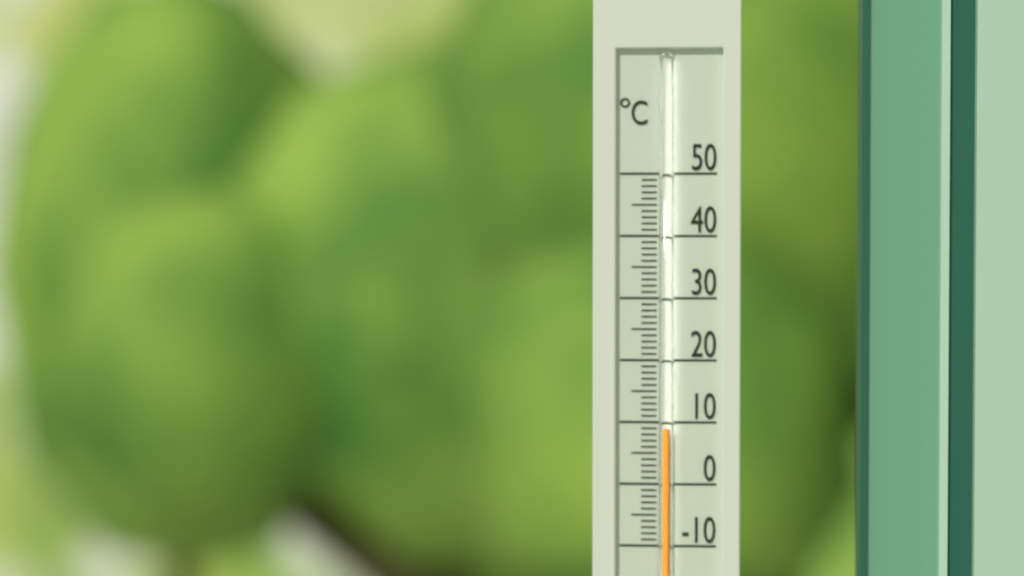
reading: 9 °C
